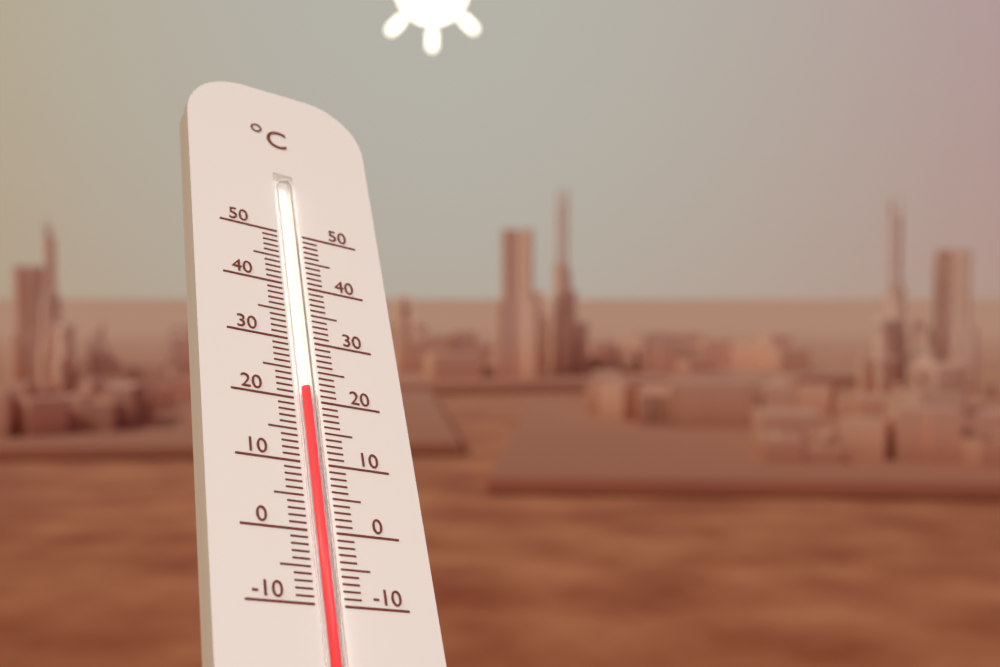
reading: 22 °C
